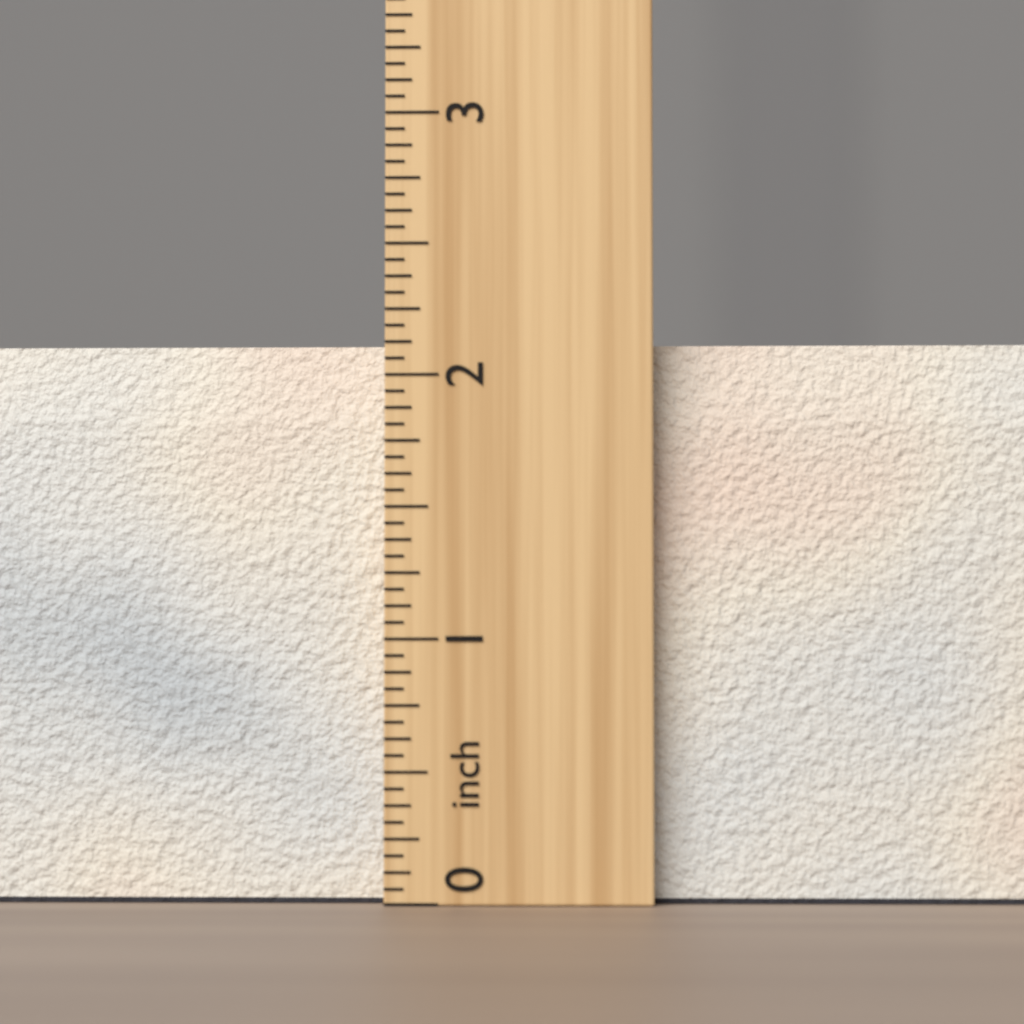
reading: 2.1250 inch
